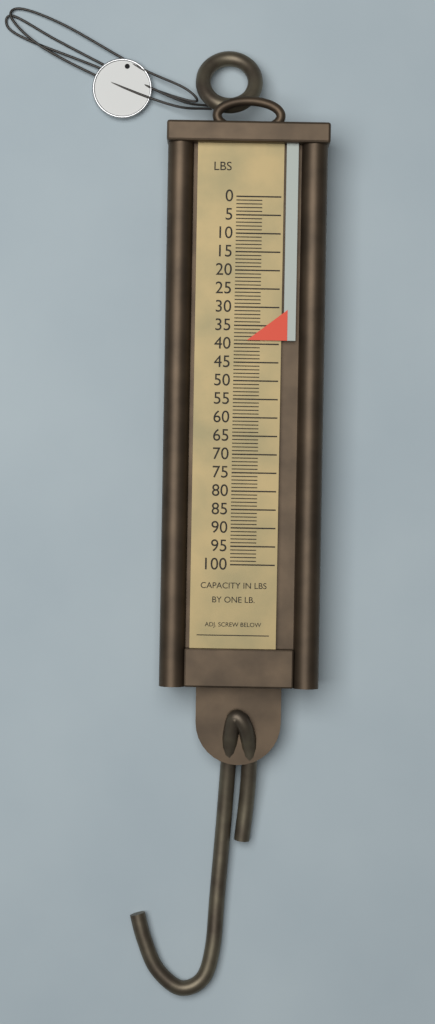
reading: 39 lb
